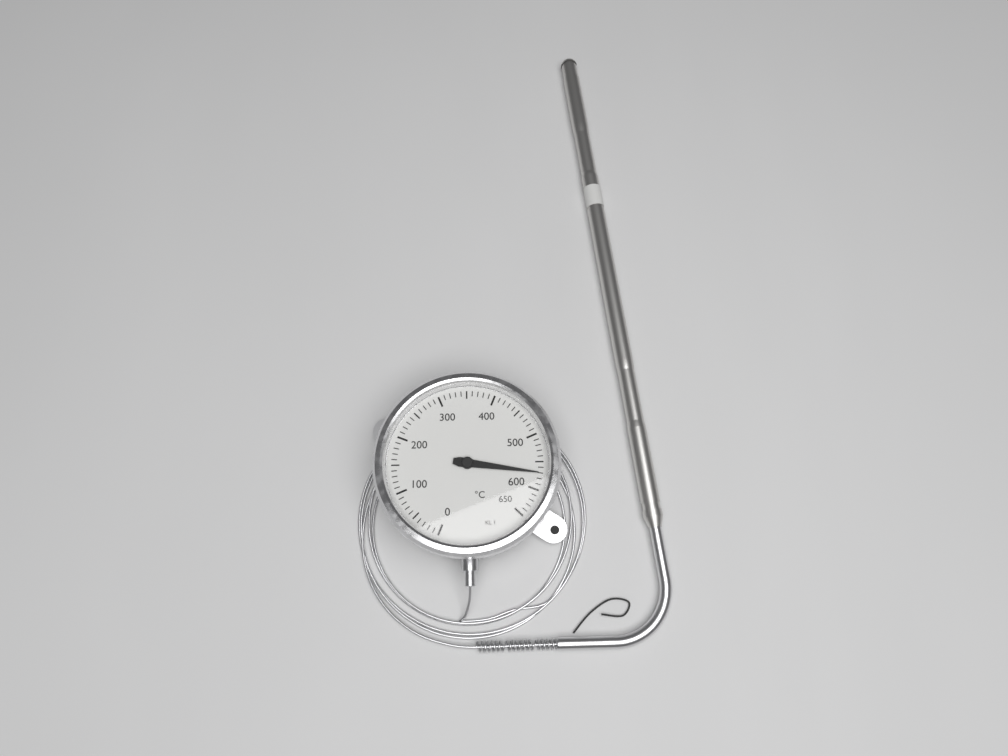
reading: 570 °C
